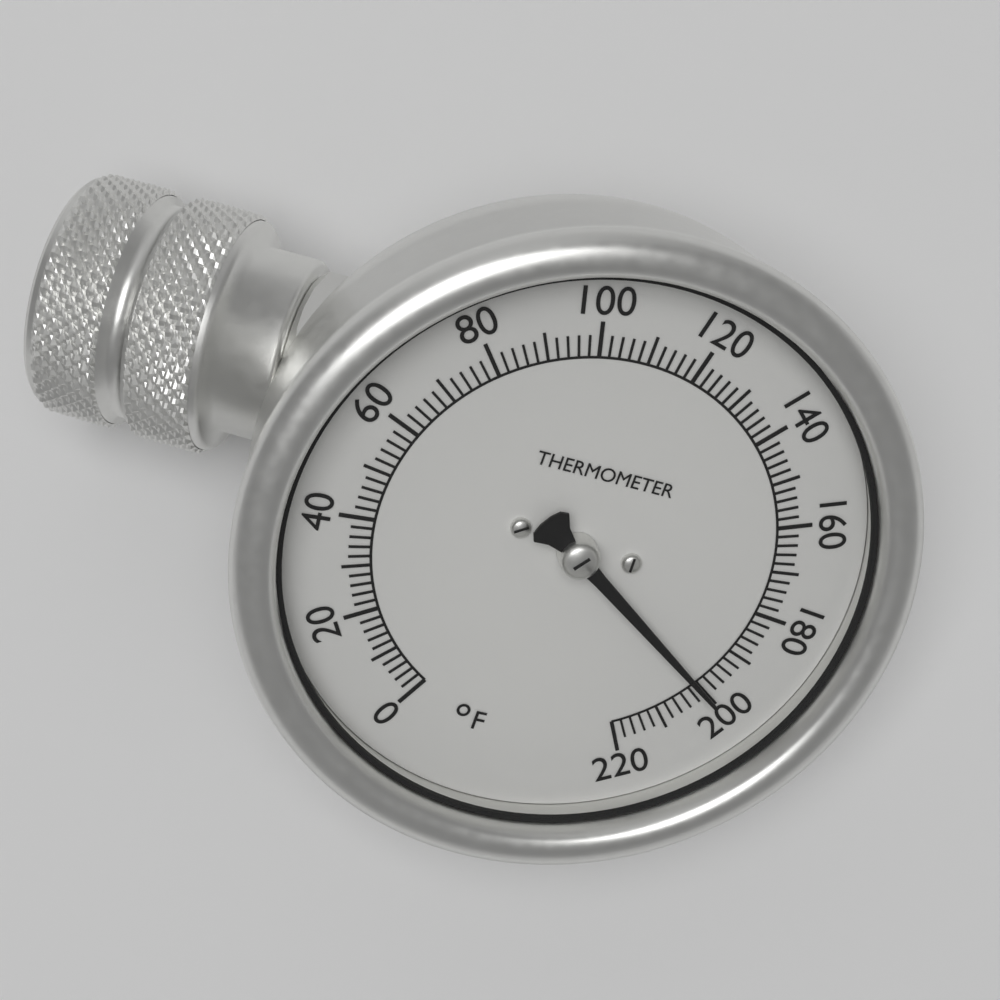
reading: 200 °F
